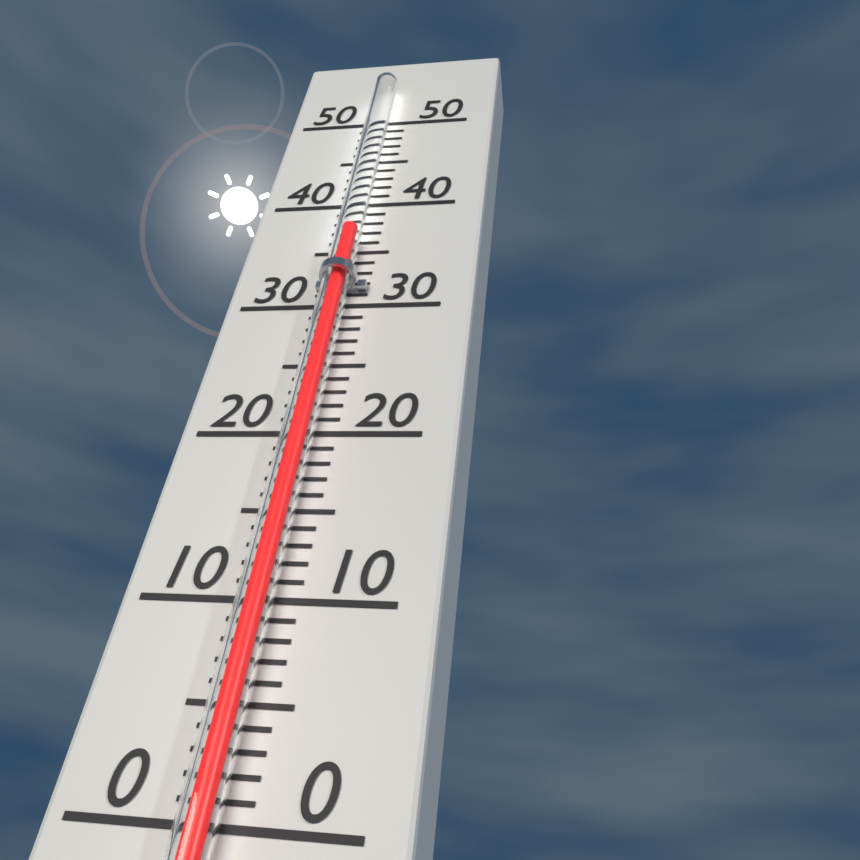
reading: 36 (no unit)
